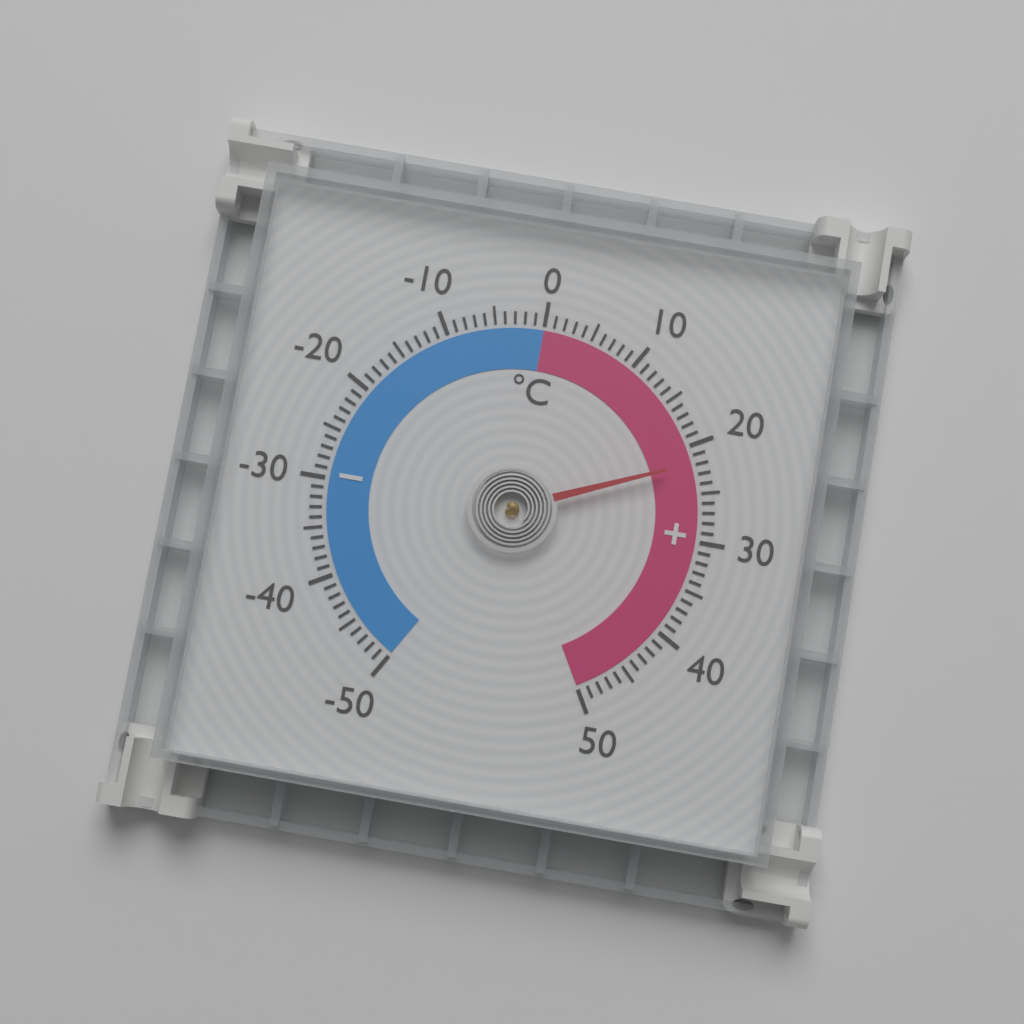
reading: 22 °C
